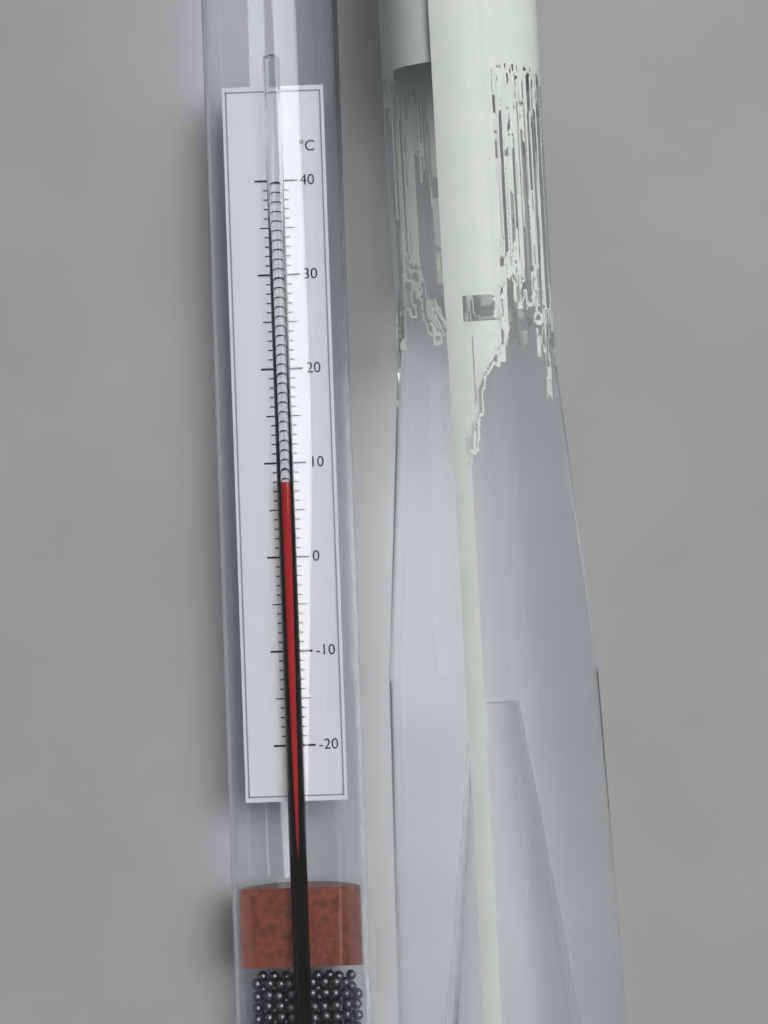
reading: 8 °C
